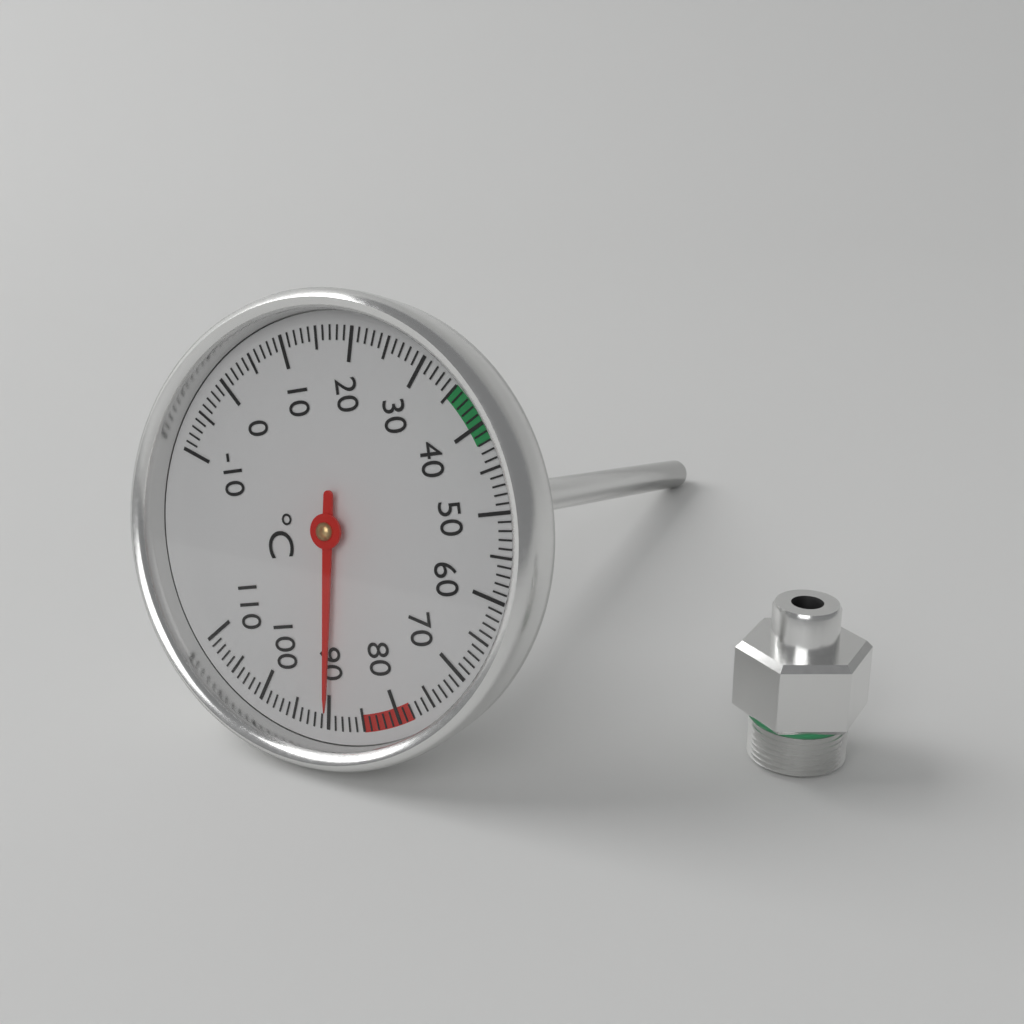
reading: 90 °C
